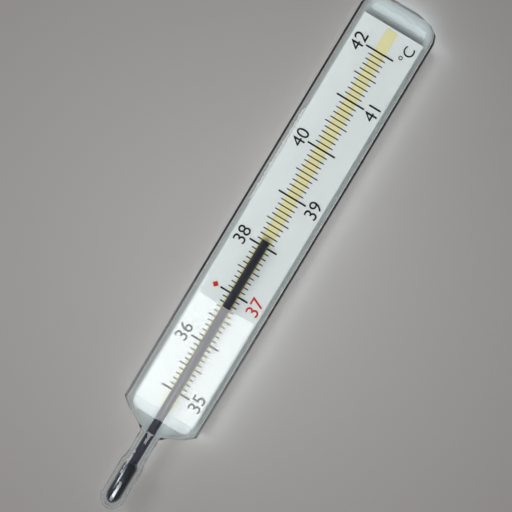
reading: 38.1 °C
